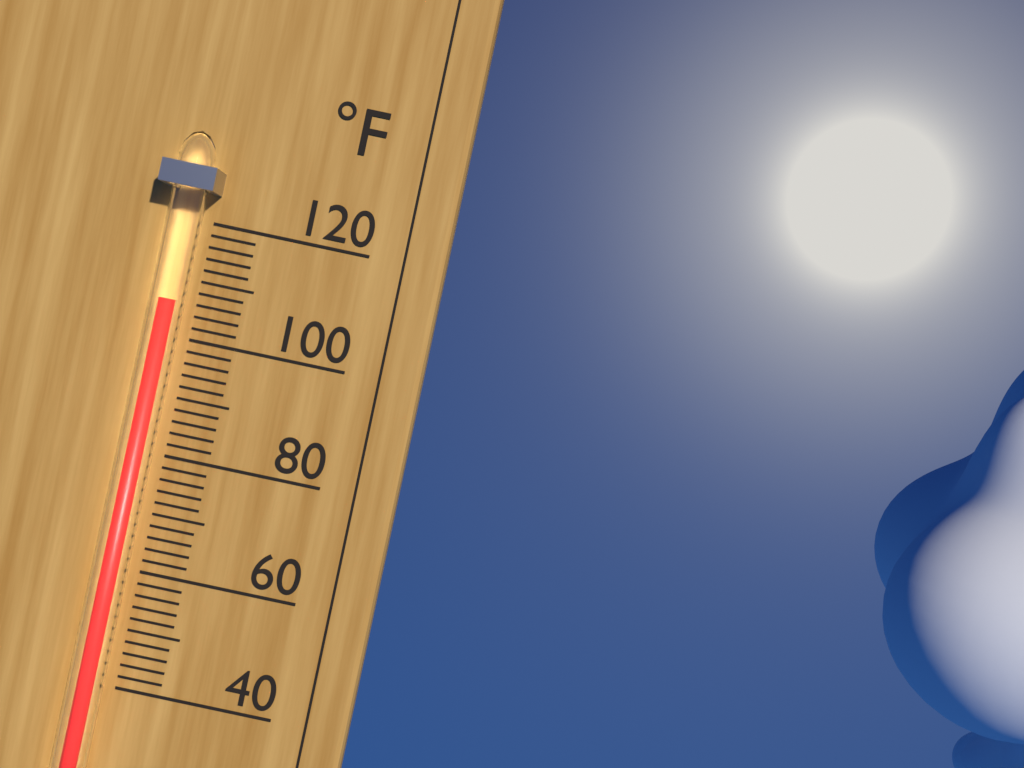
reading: 106 °F
